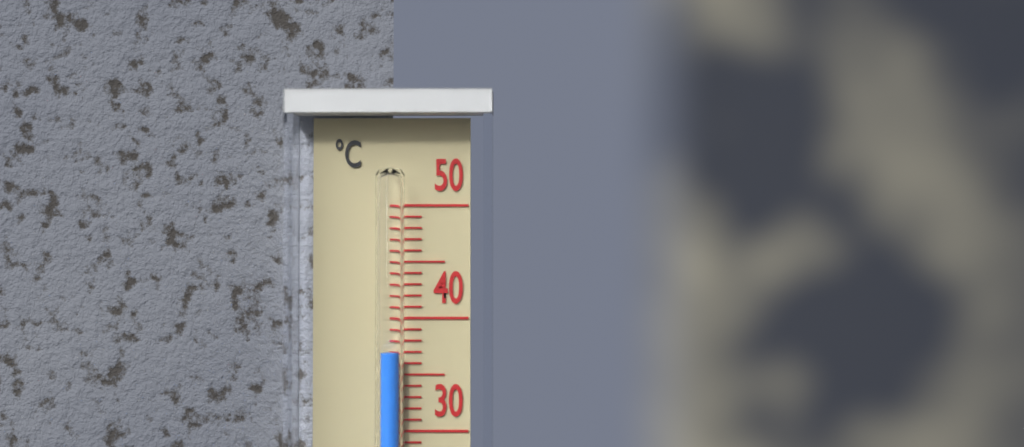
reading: 37 °C
